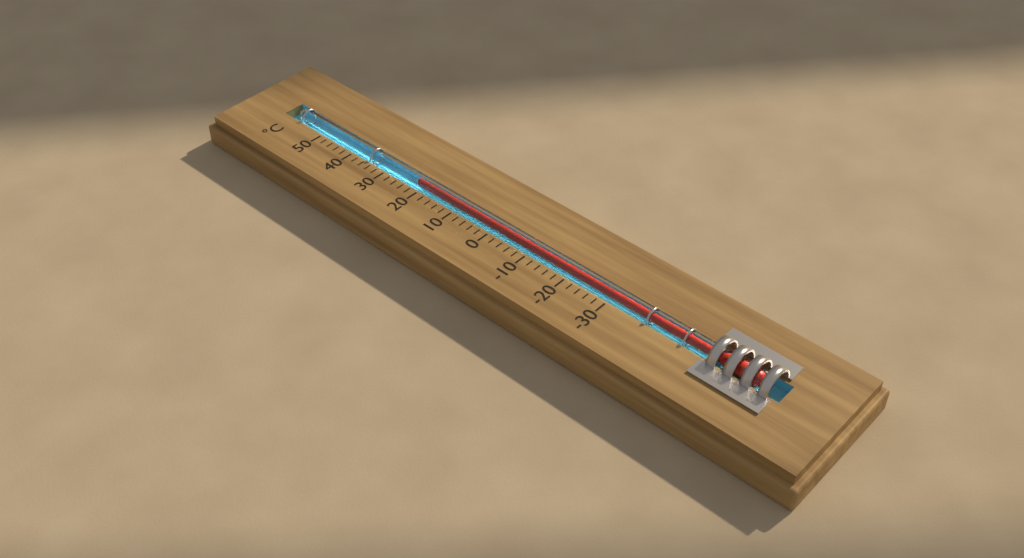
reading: 22 °C
